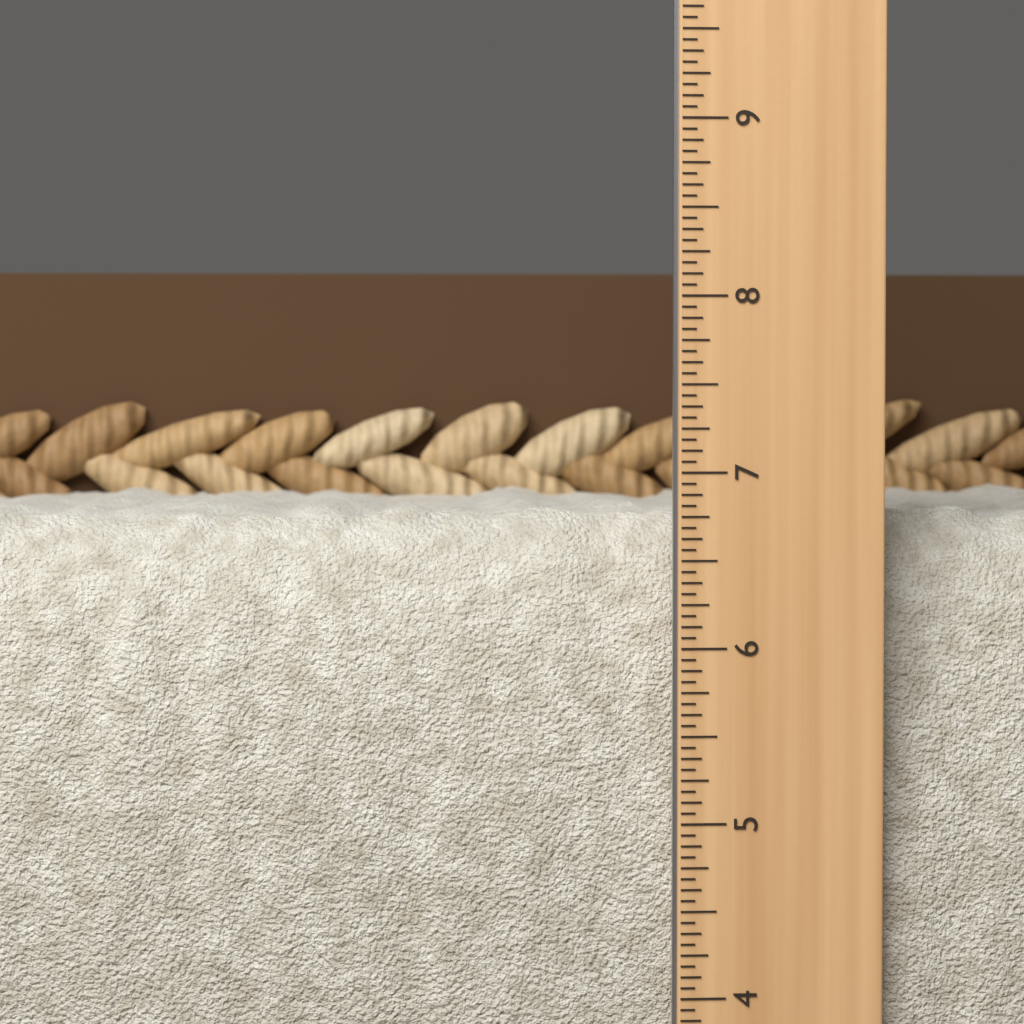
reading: 6.8125 in
